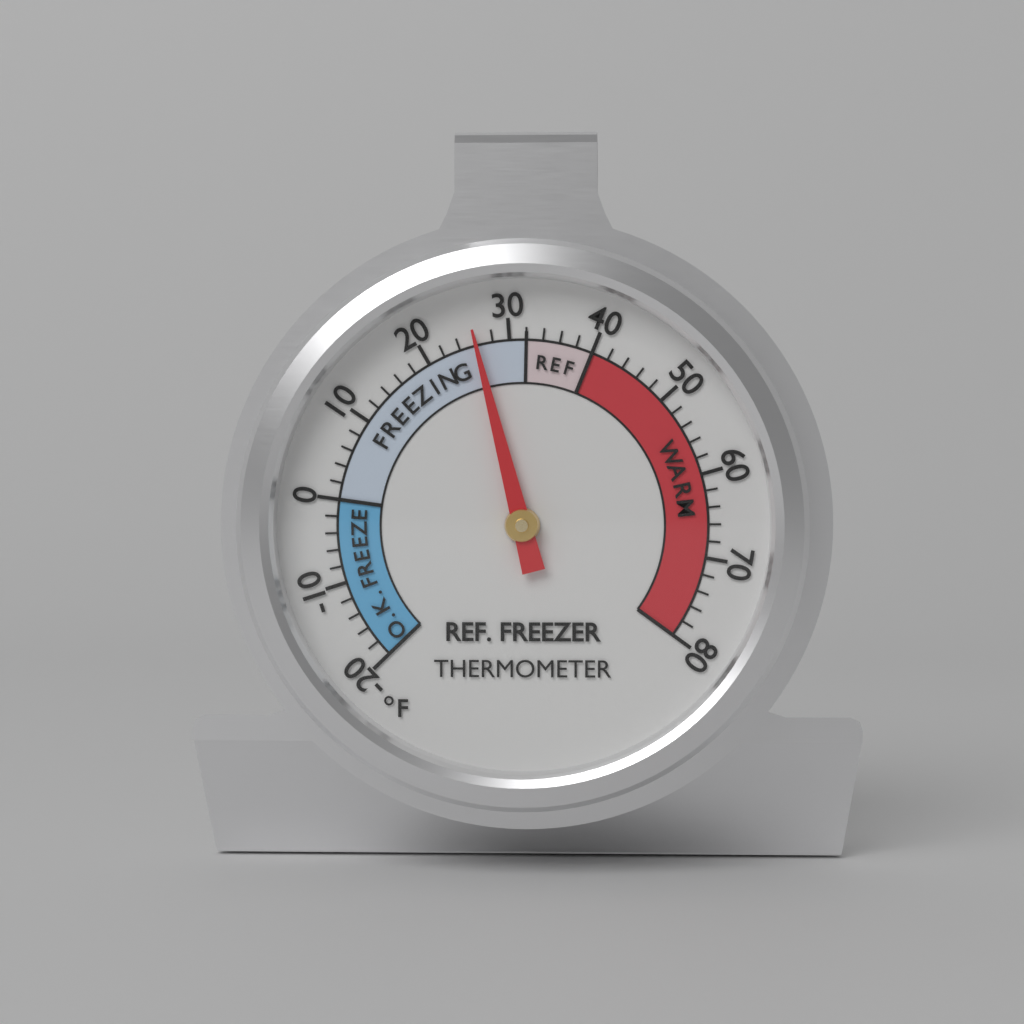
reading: 26 °F
